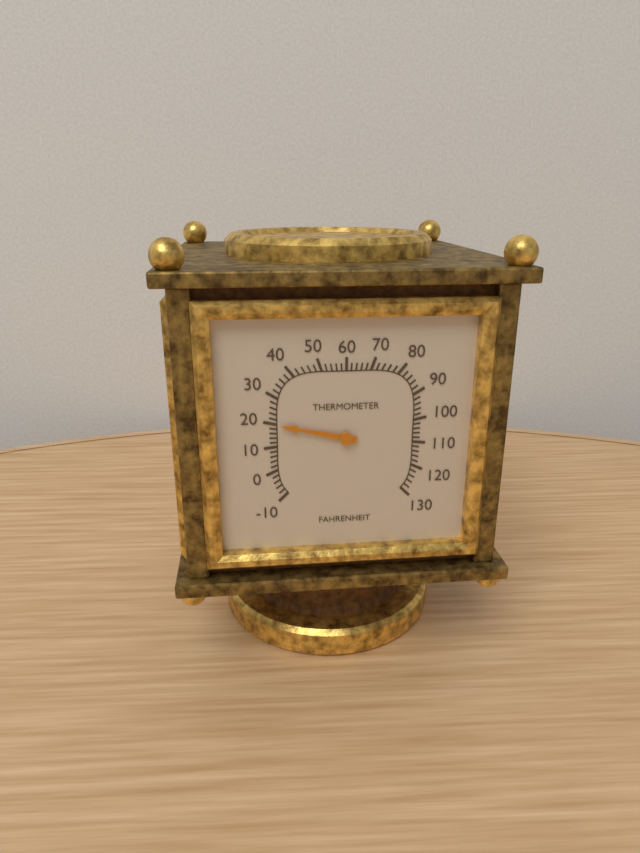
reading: 20 °F
